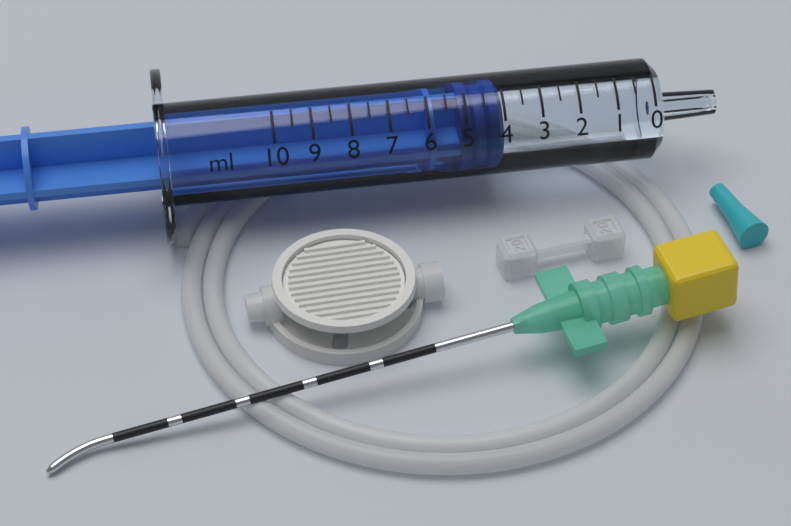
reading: 4.0 ml
